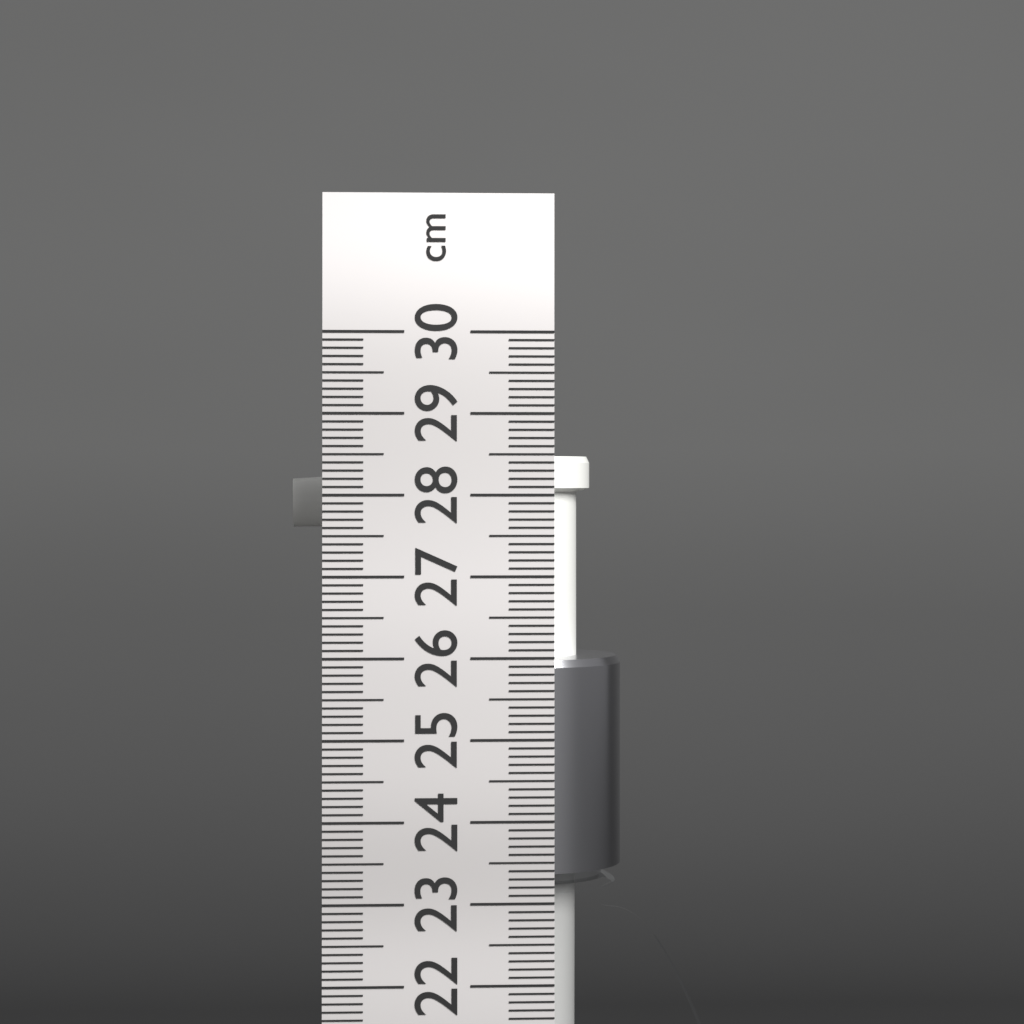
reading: 28.5 cm
